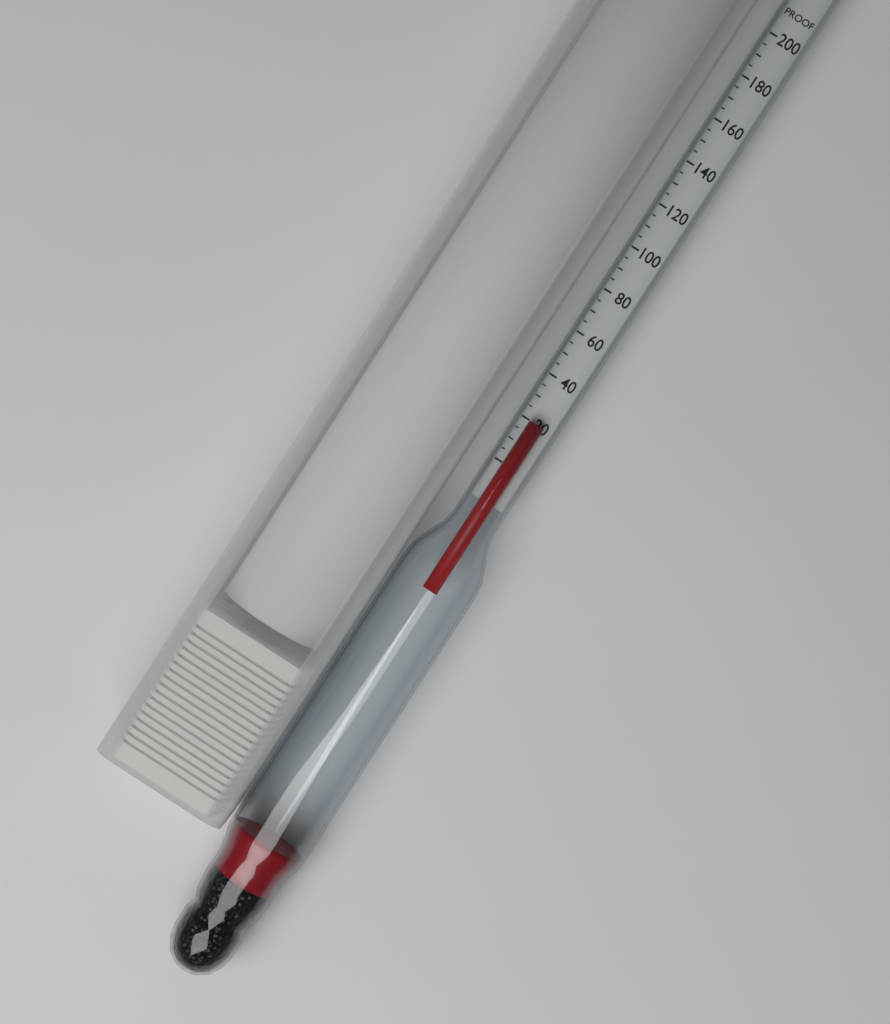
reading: 20 proof
